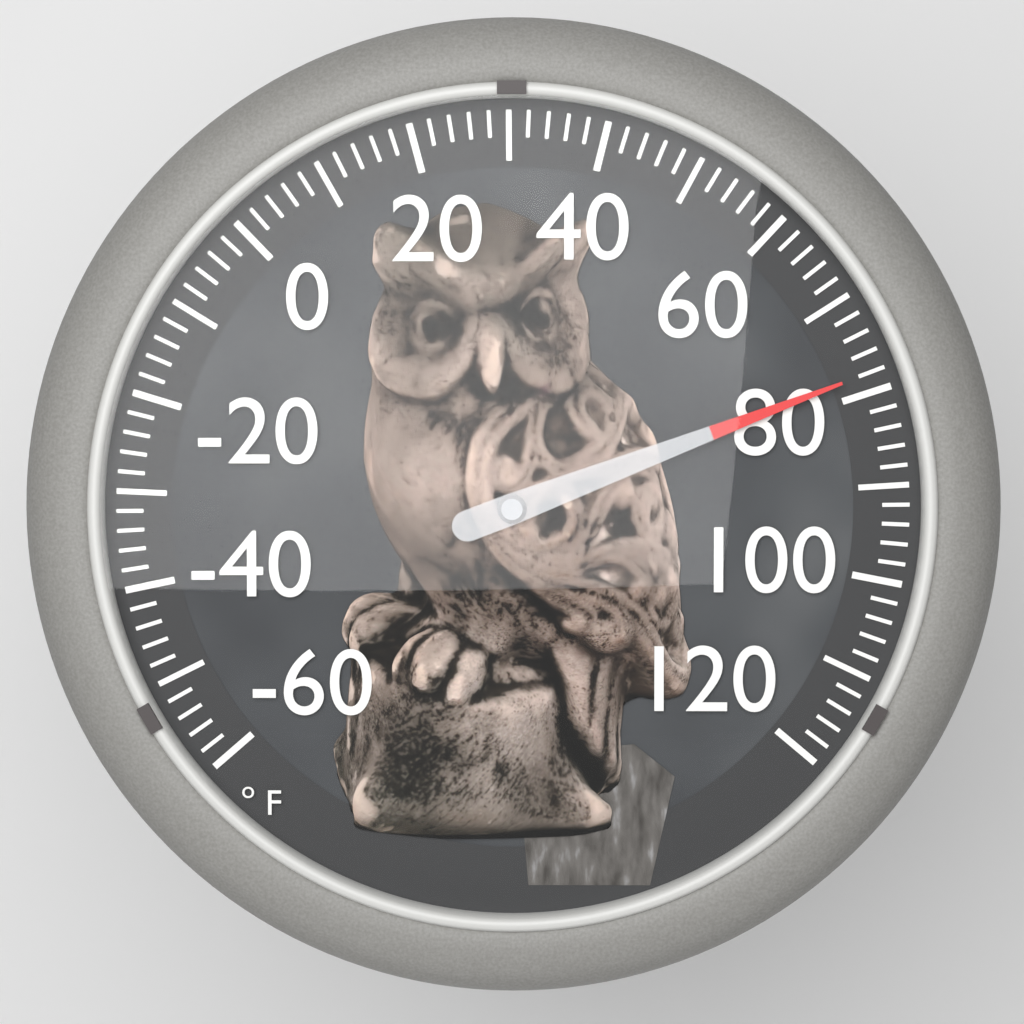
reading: 78 °F
